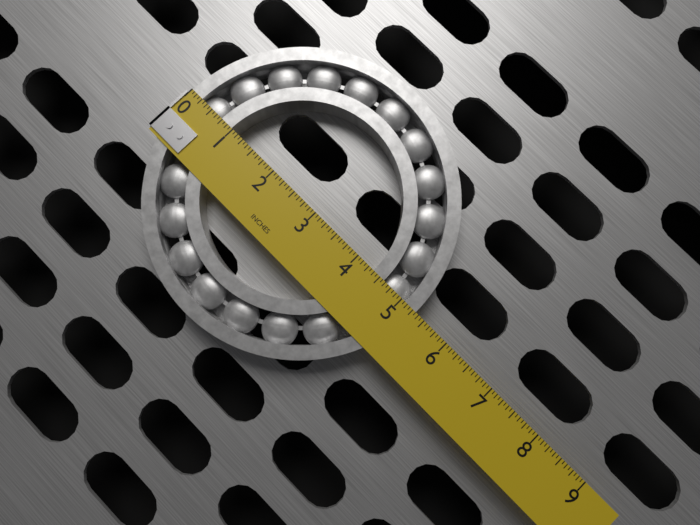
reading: 5.3125 in
